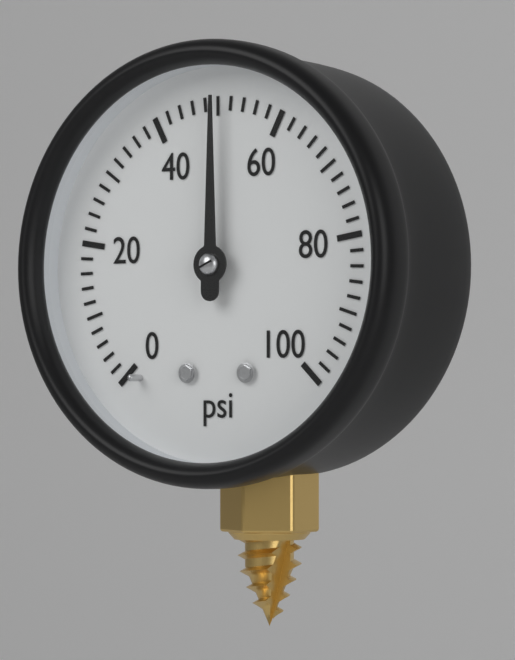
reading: 50 psi
